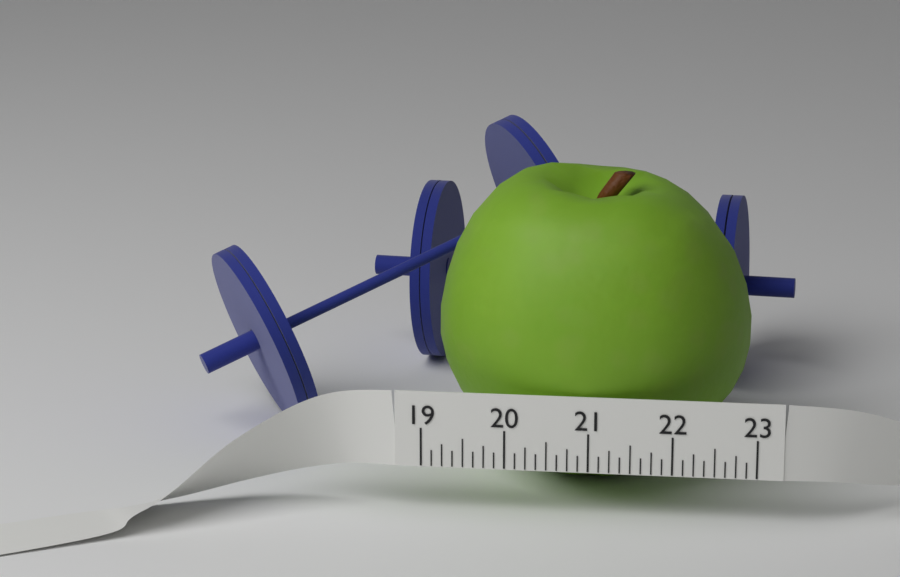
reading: 22.875 (no unit)
